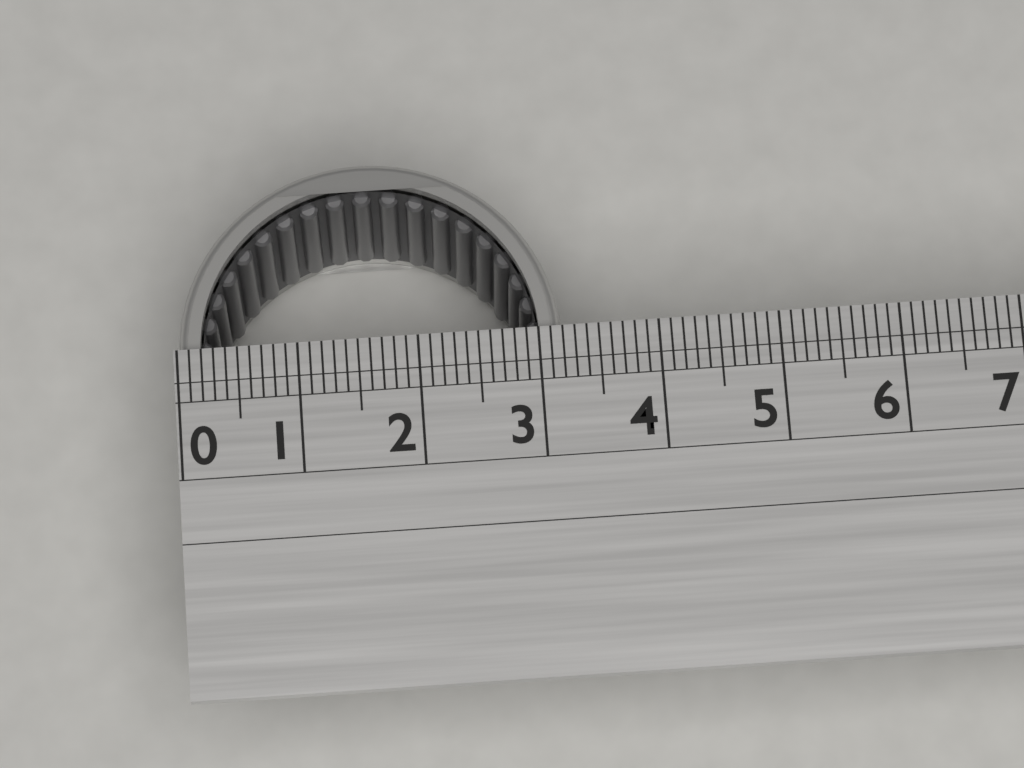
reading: 3.2 (no unit)
